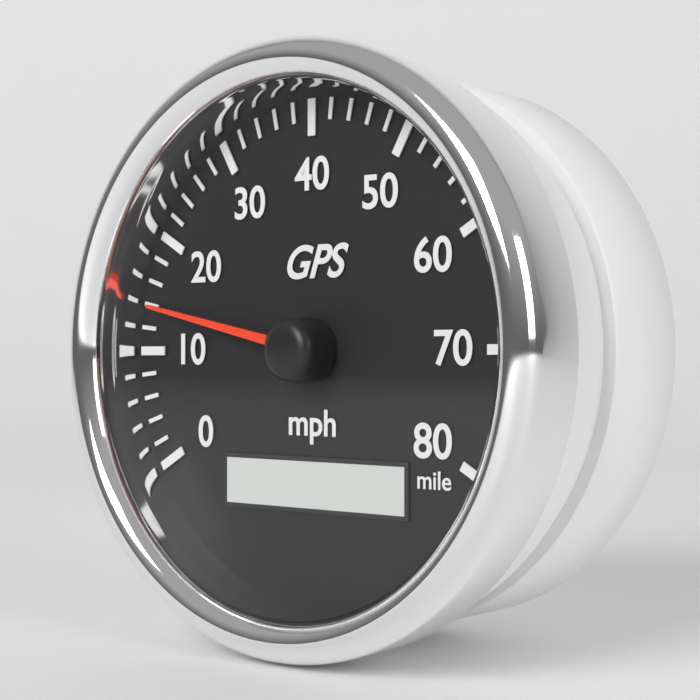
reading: 14 mph
